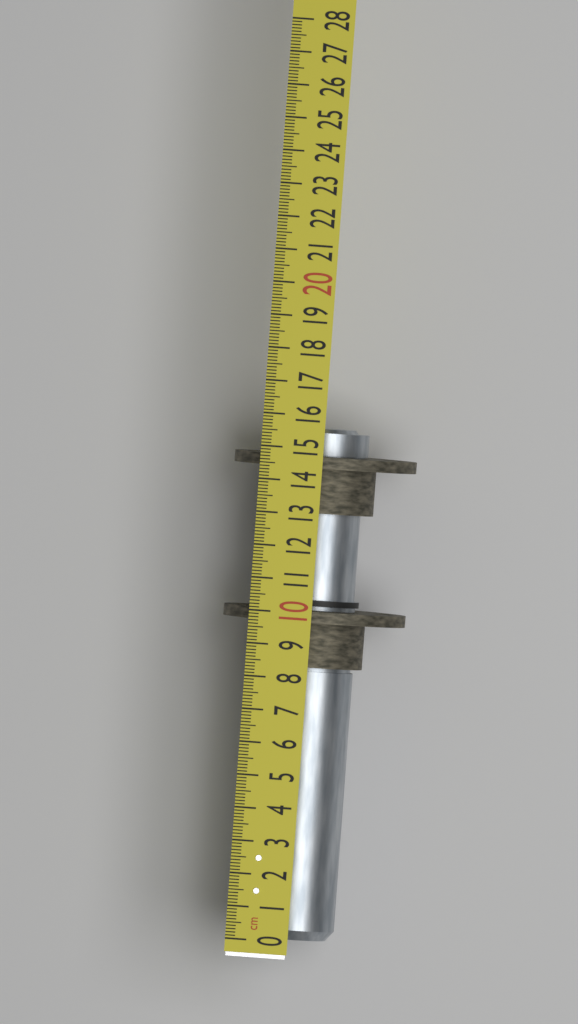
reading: 15.6 cm
